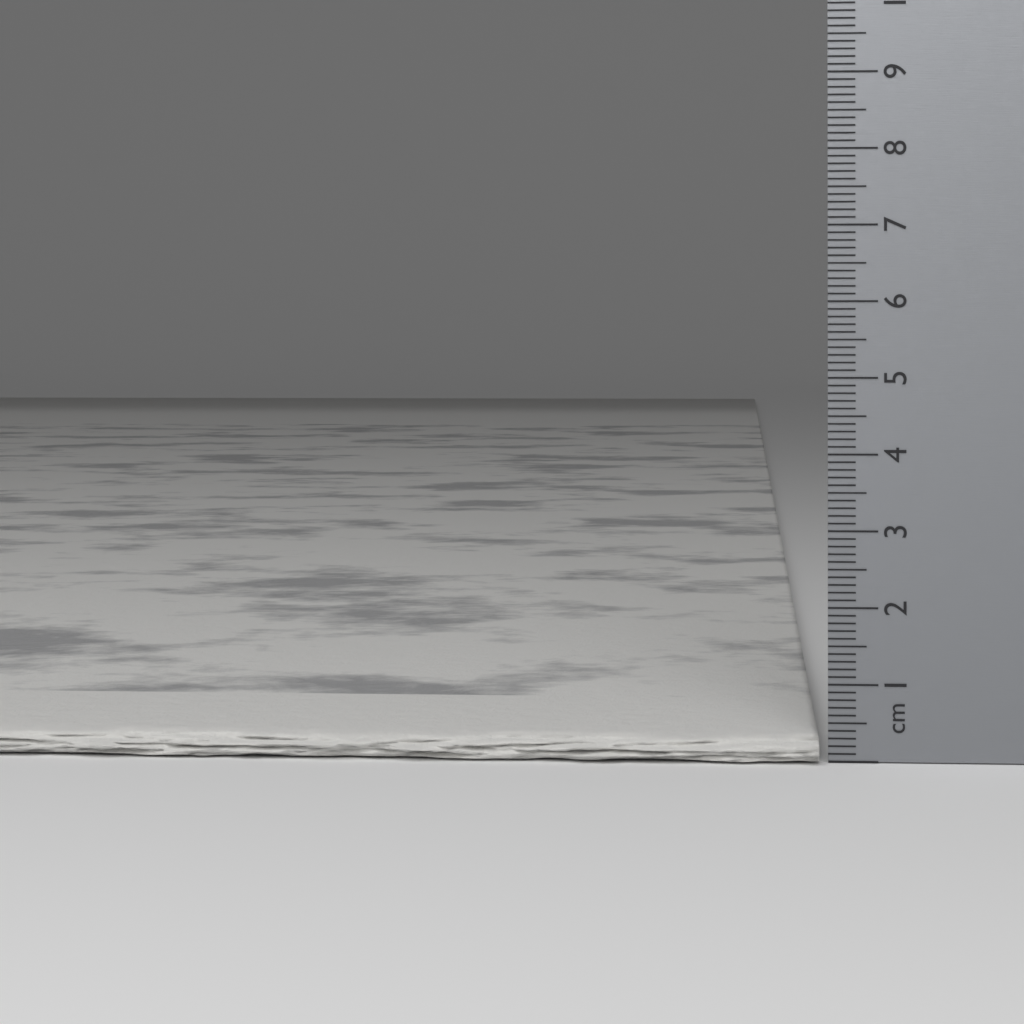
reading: 0.3 cm
